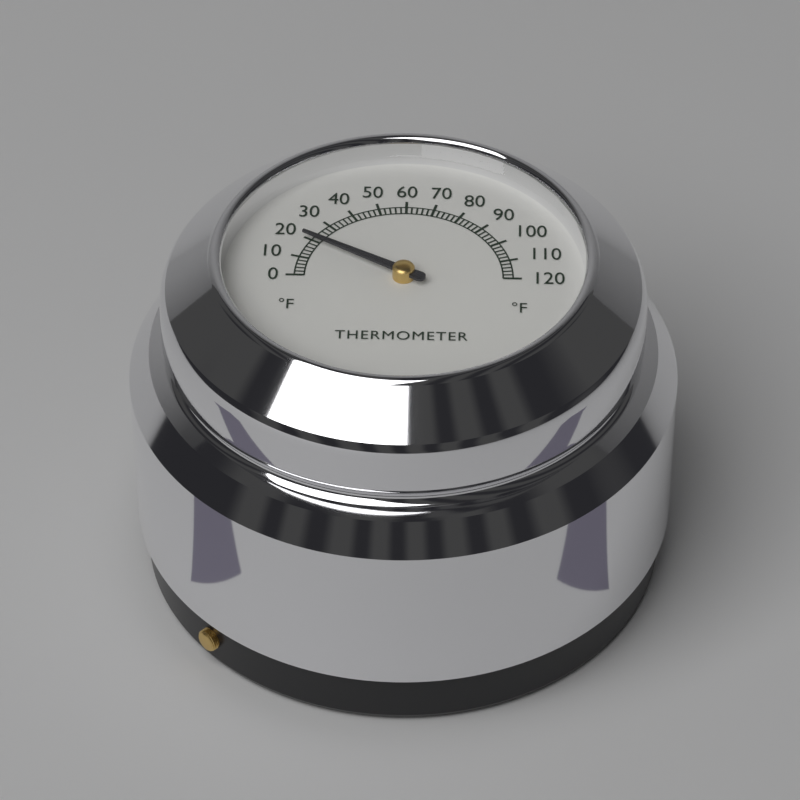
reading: 20 °F
